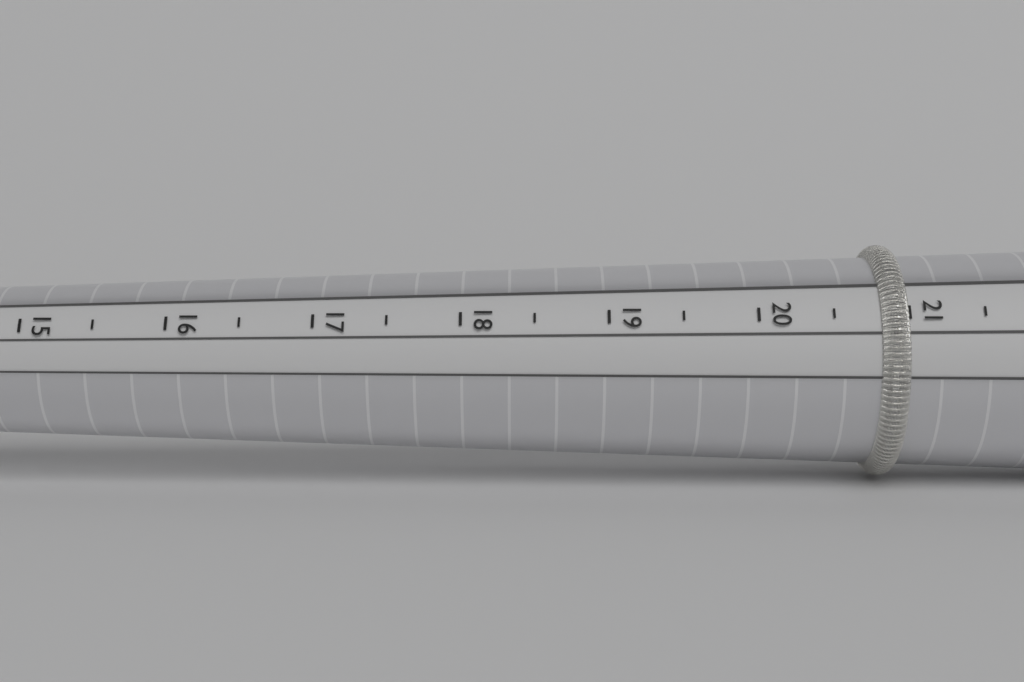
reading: 21.0 mm
